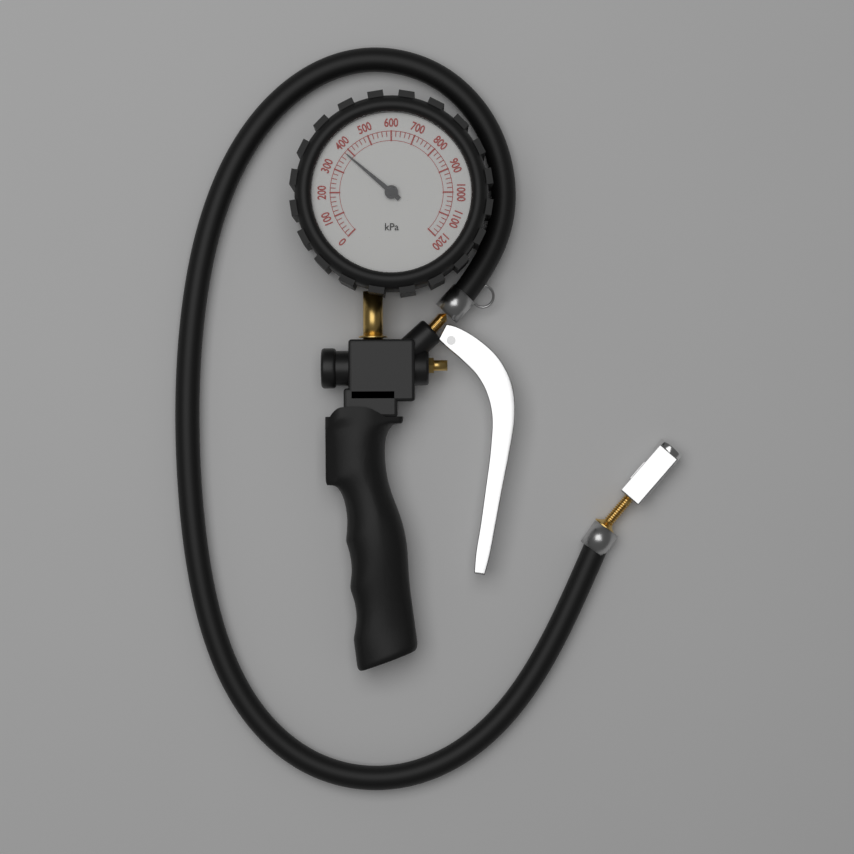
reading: 380 kPa
